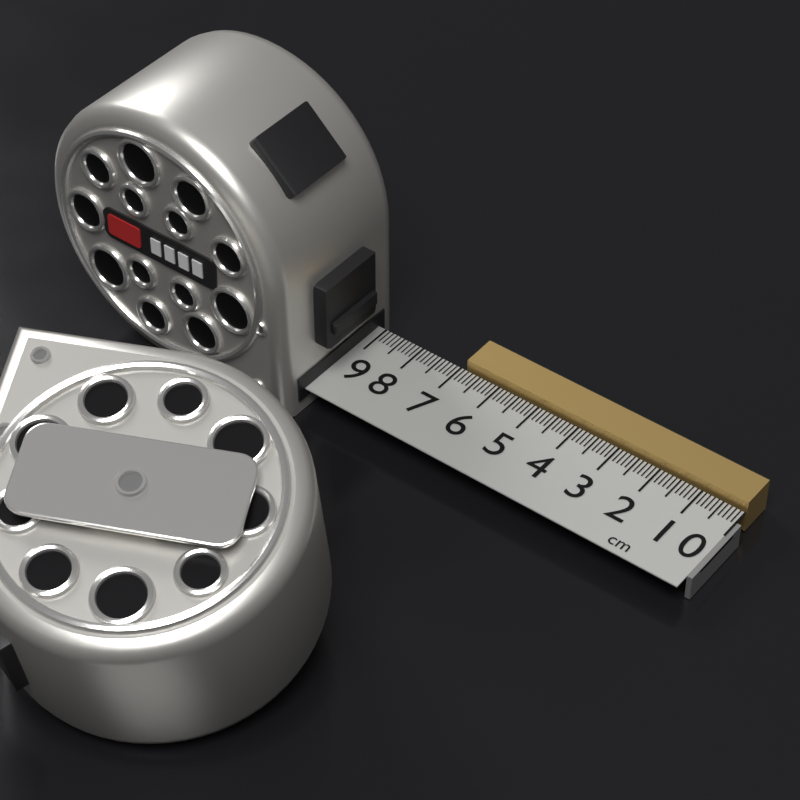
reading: 6.9 cm
